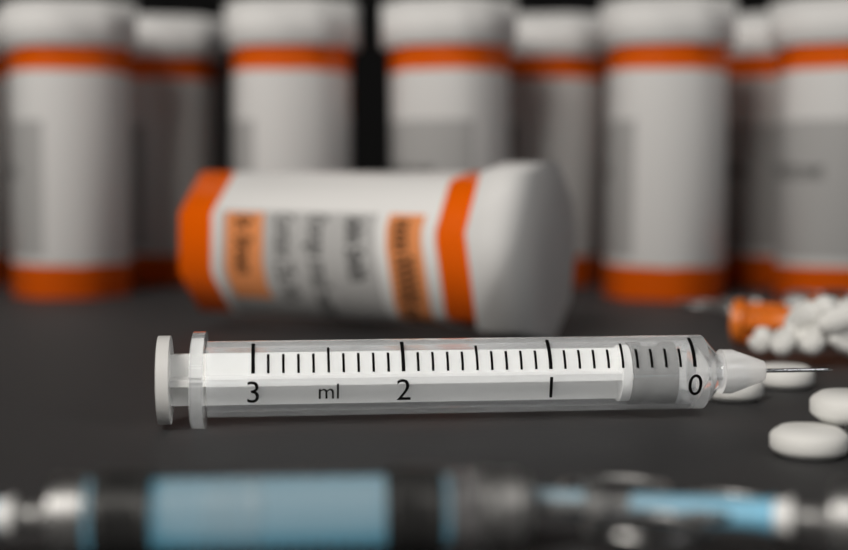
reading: 0.1 ml
